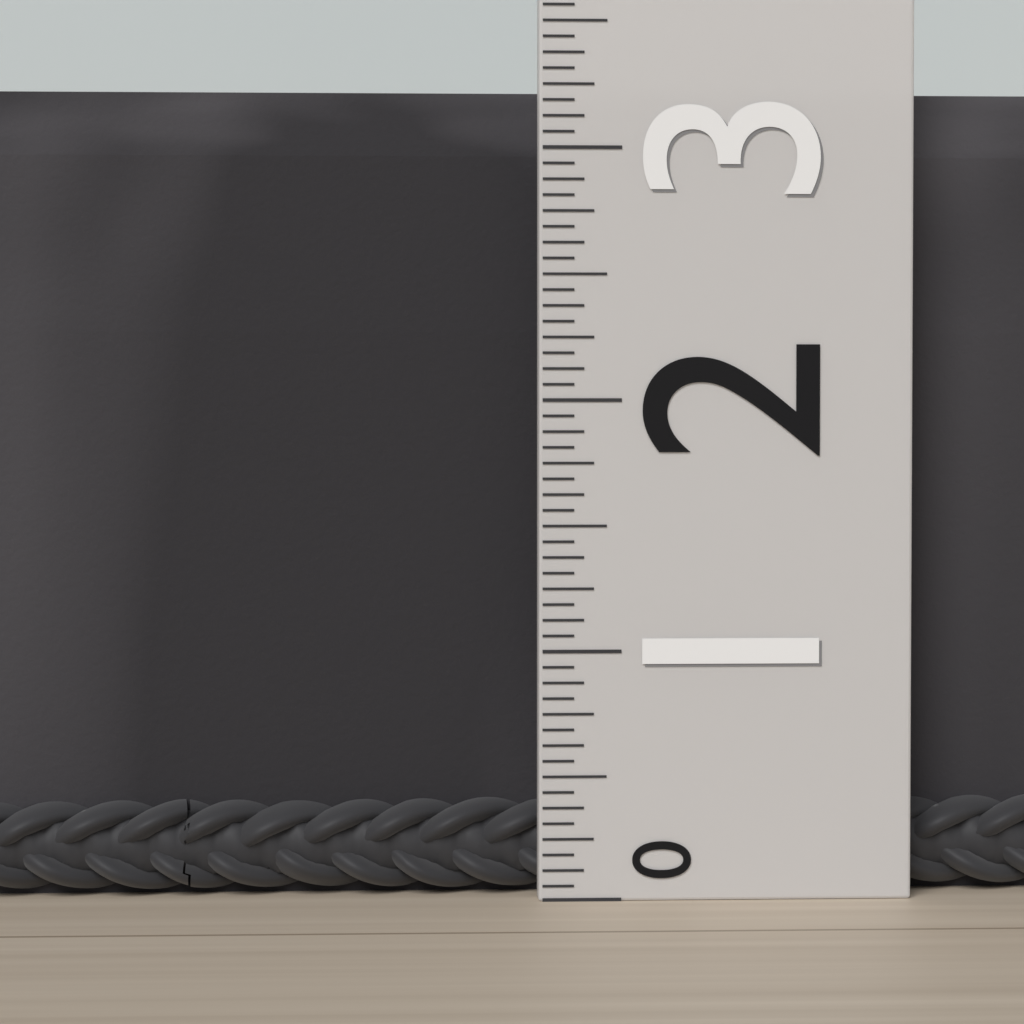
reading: 3.2500 (no unit)
